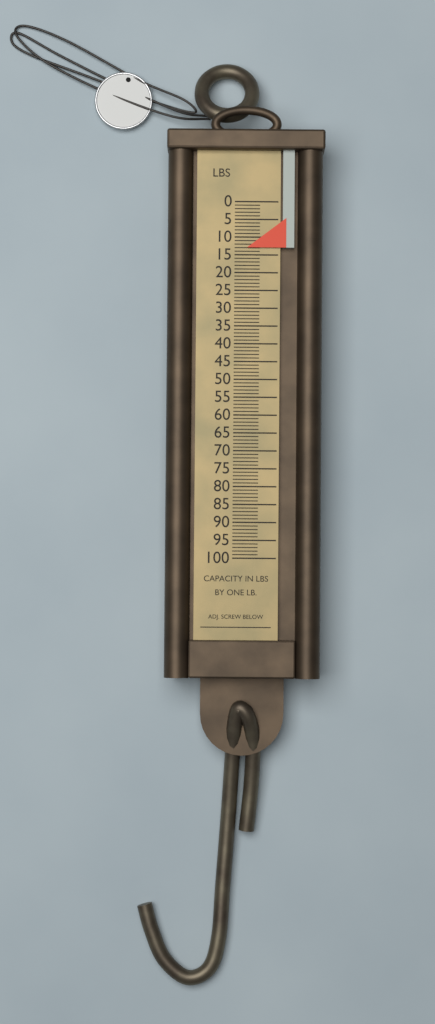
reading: 13 lb
